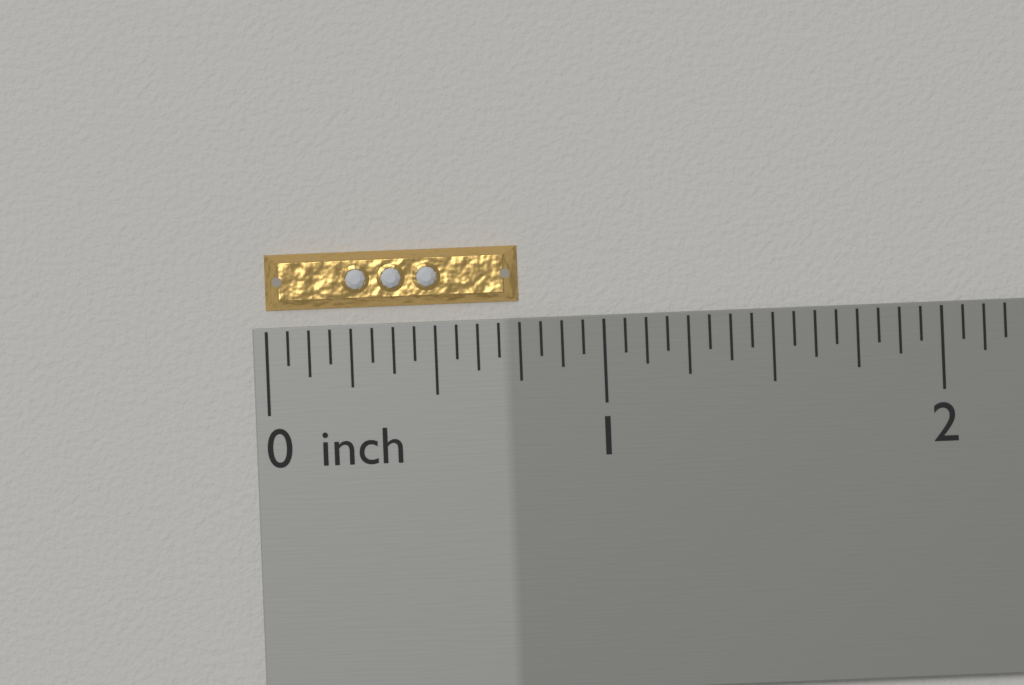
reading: 0.7500 inch
